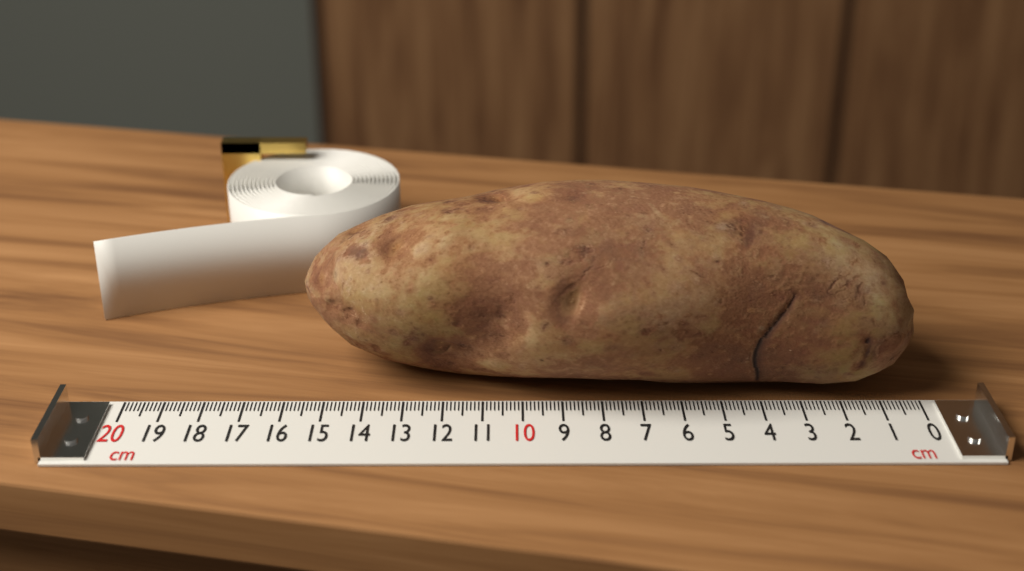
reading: 15.6 cm
